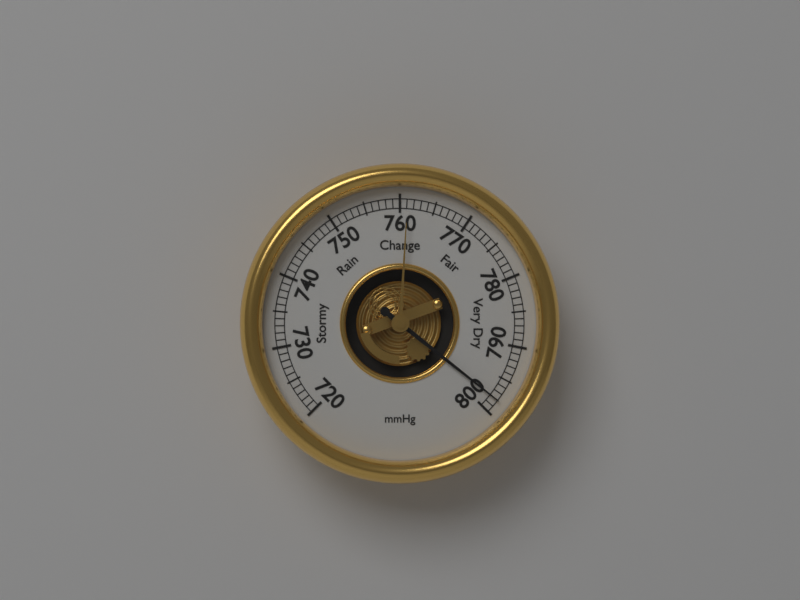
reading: 798 mmHg
